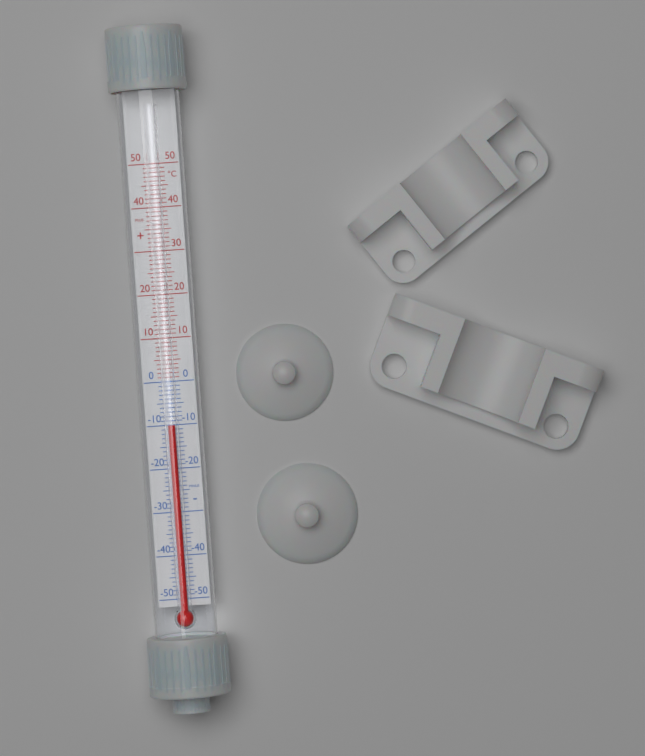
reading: -10 °C
